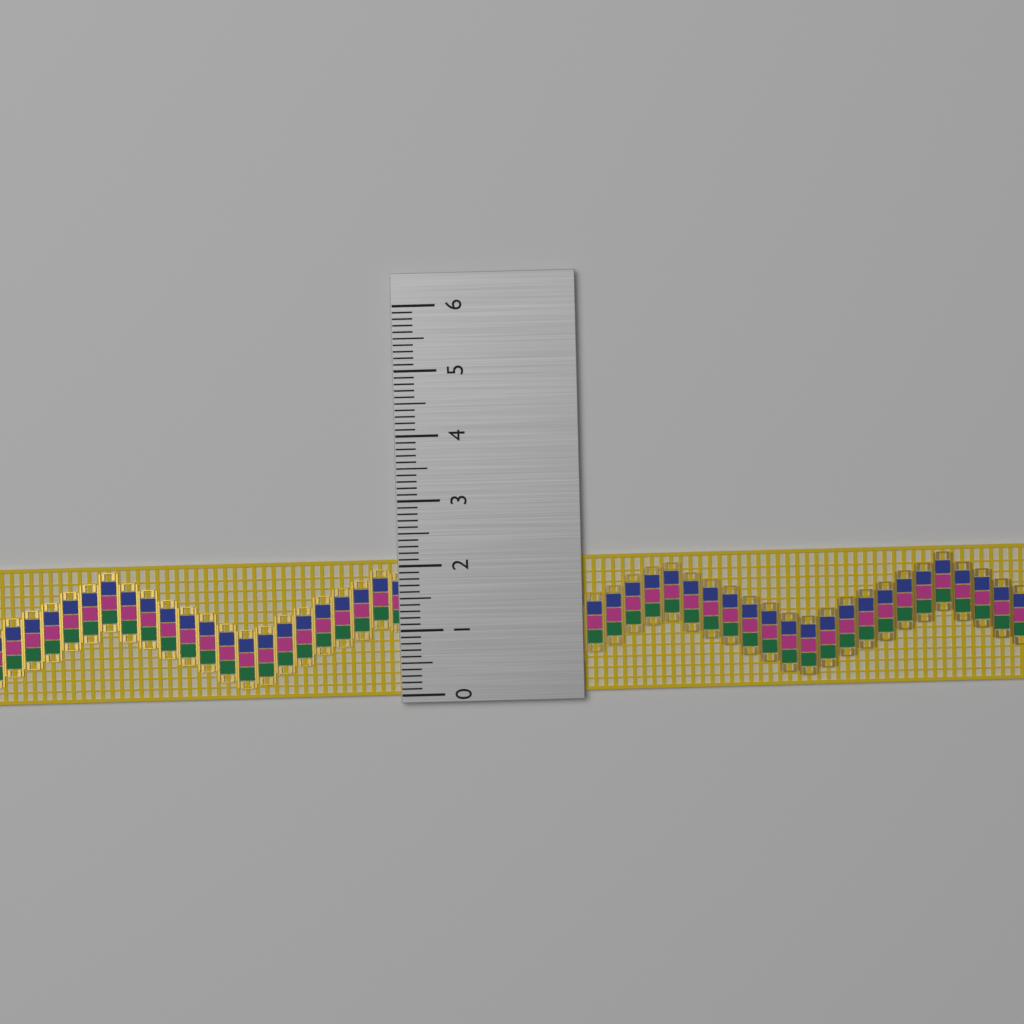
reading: 2.1 (no unit)
